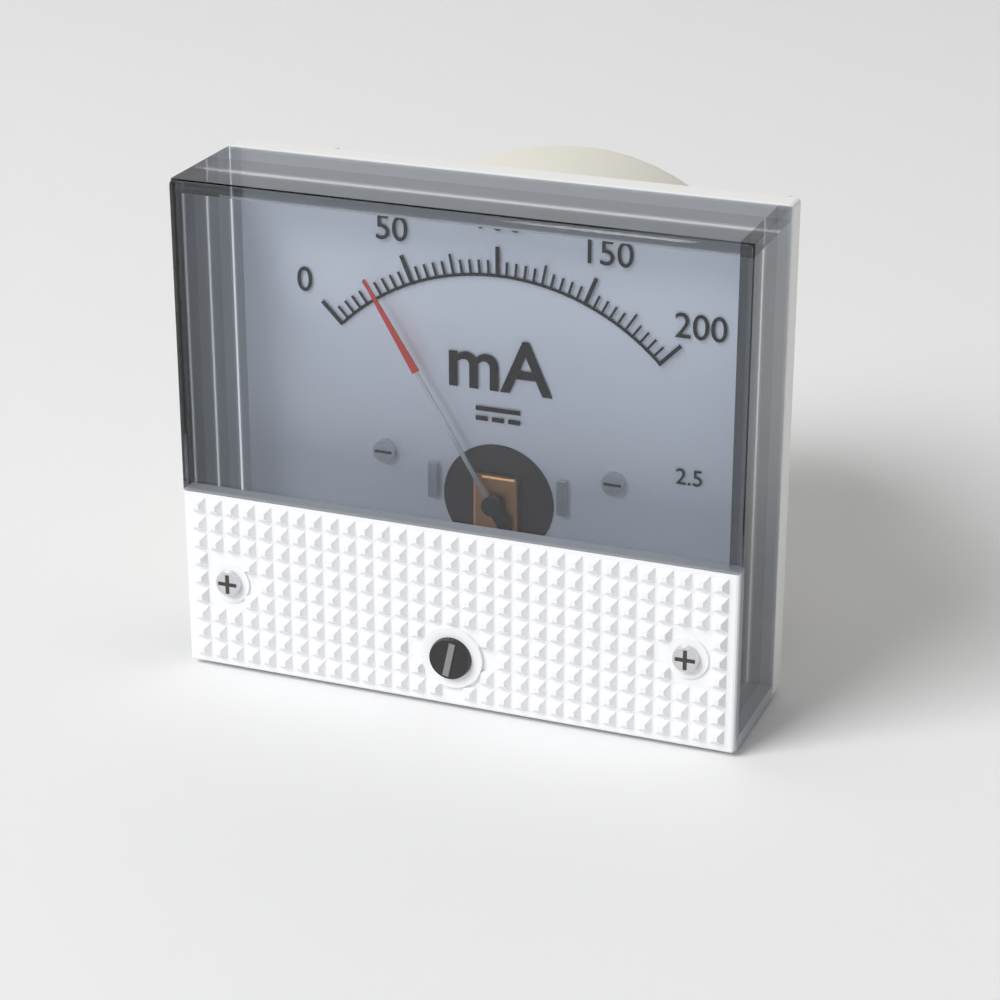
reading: 30 mA
